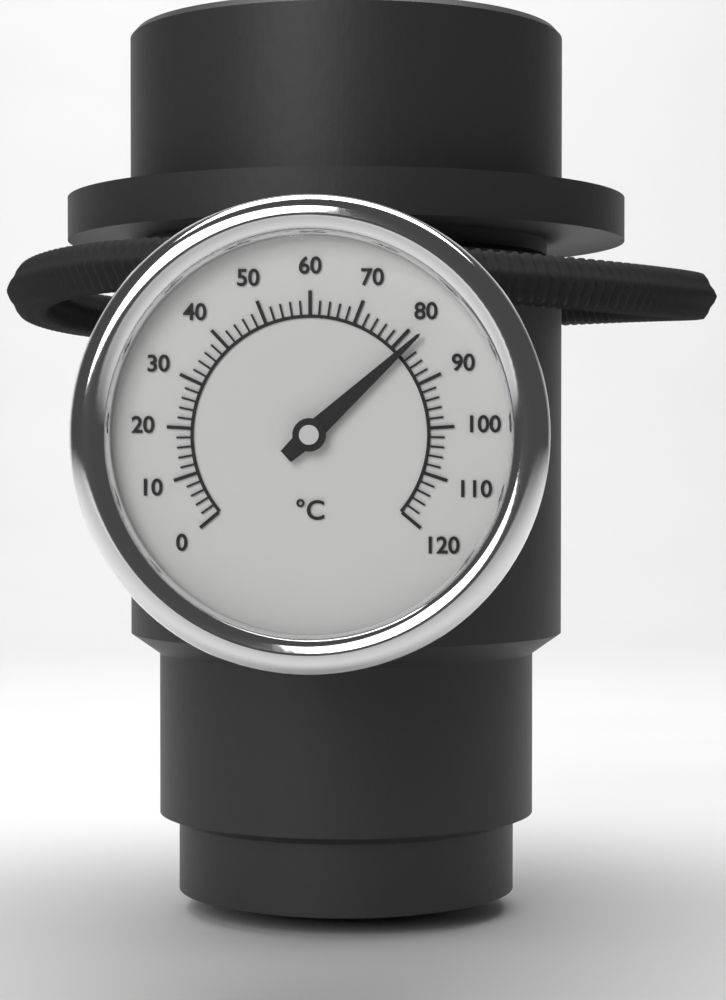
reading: 82 °C
